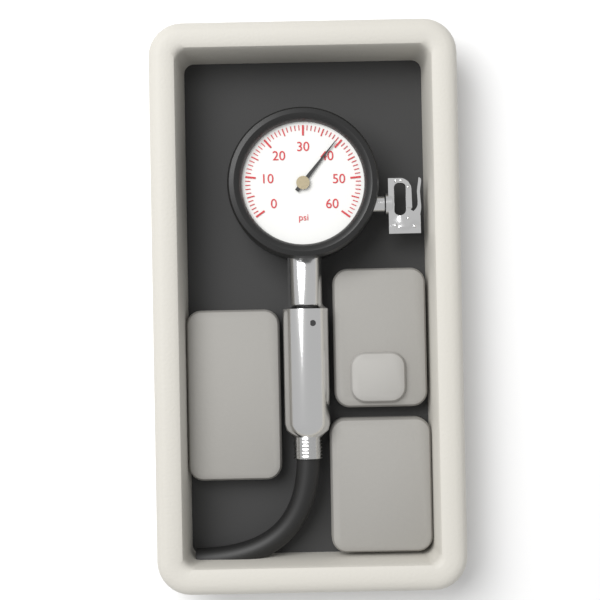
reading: 39 psi
